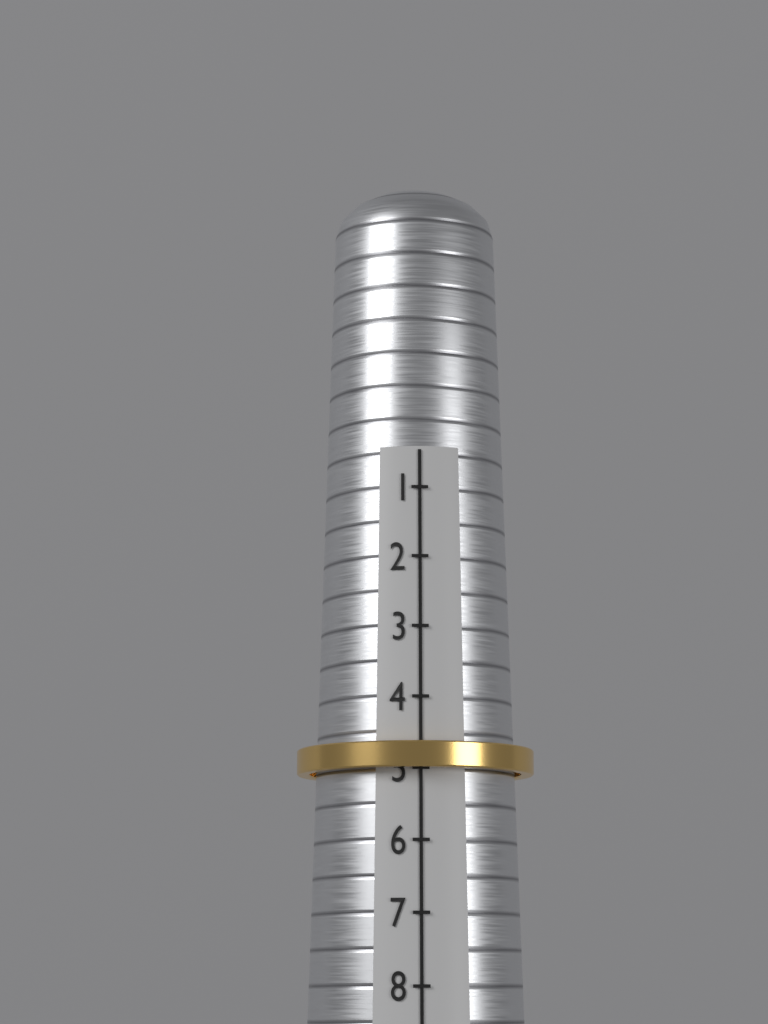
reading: 5 (no unit)
